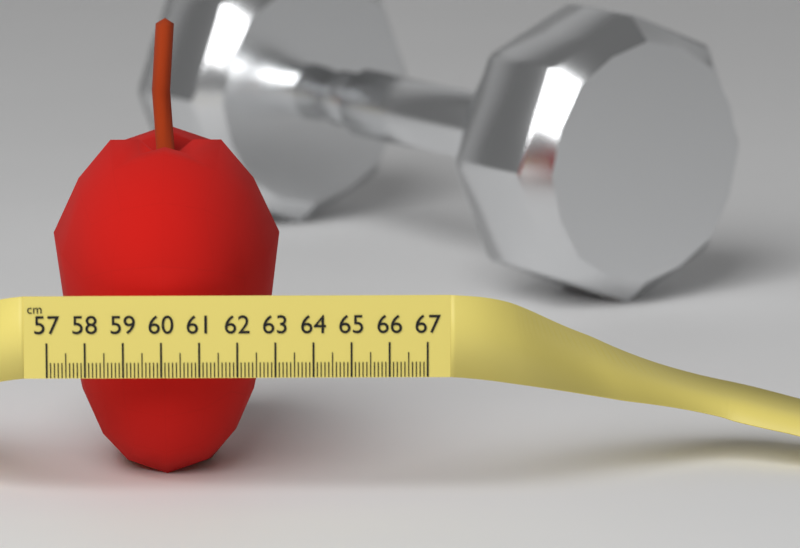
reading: 63.1 cm
